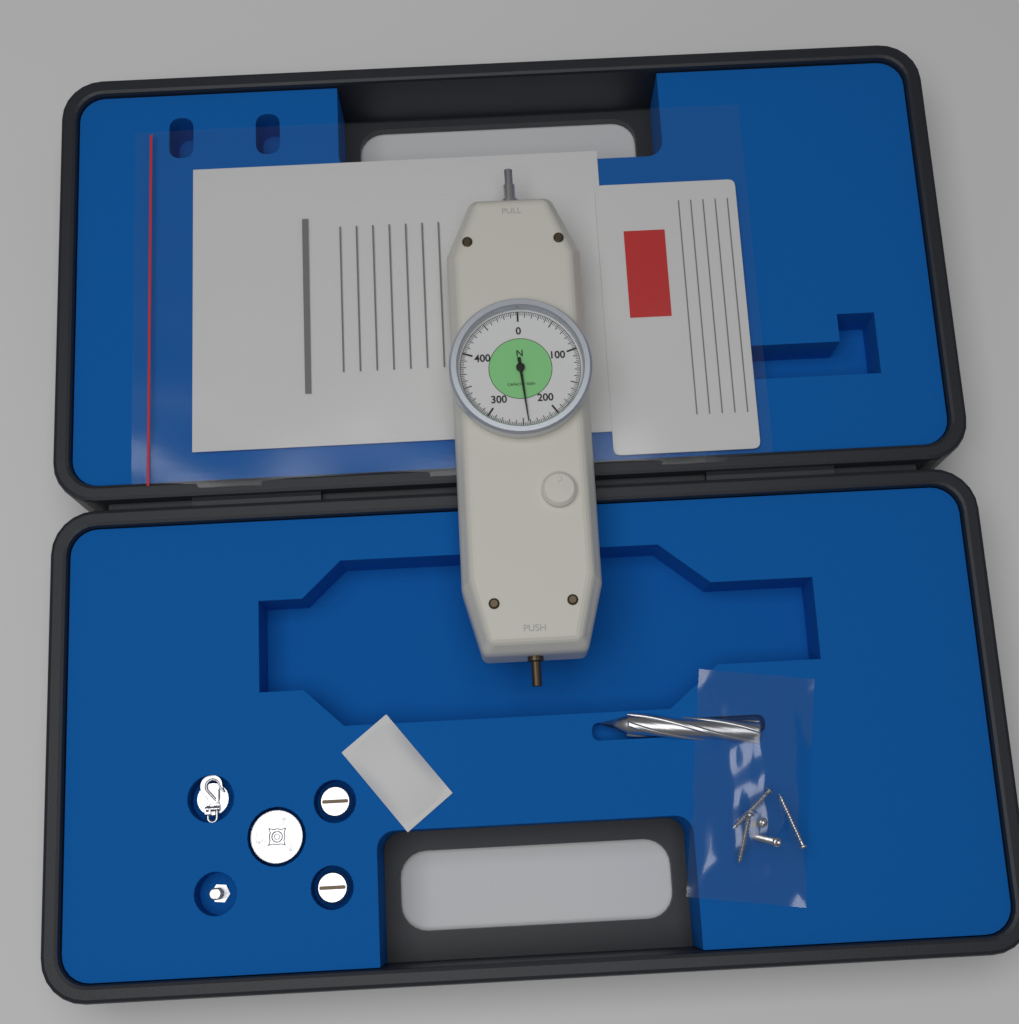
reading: 242.5 N
